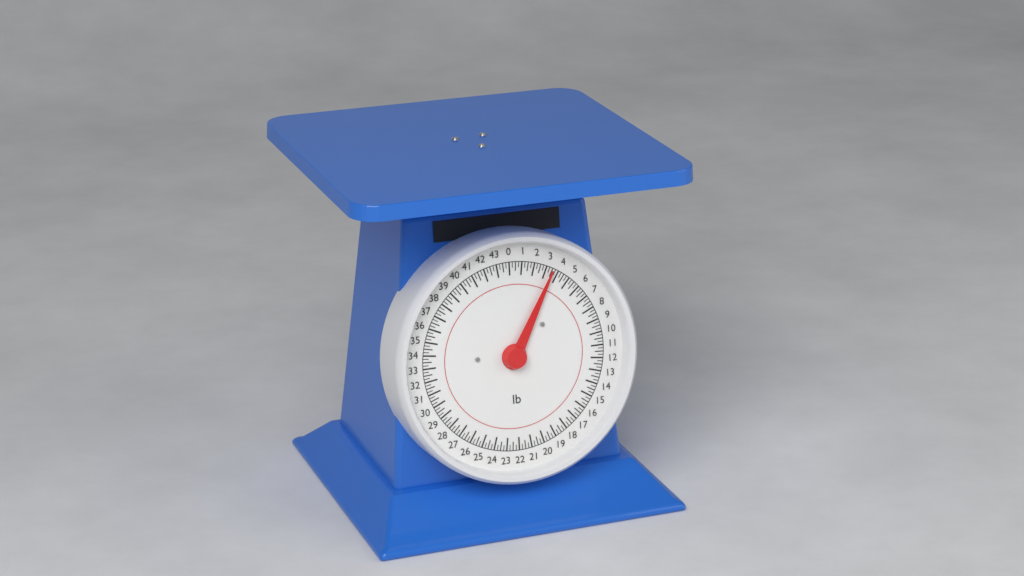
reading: 3.50 lb
